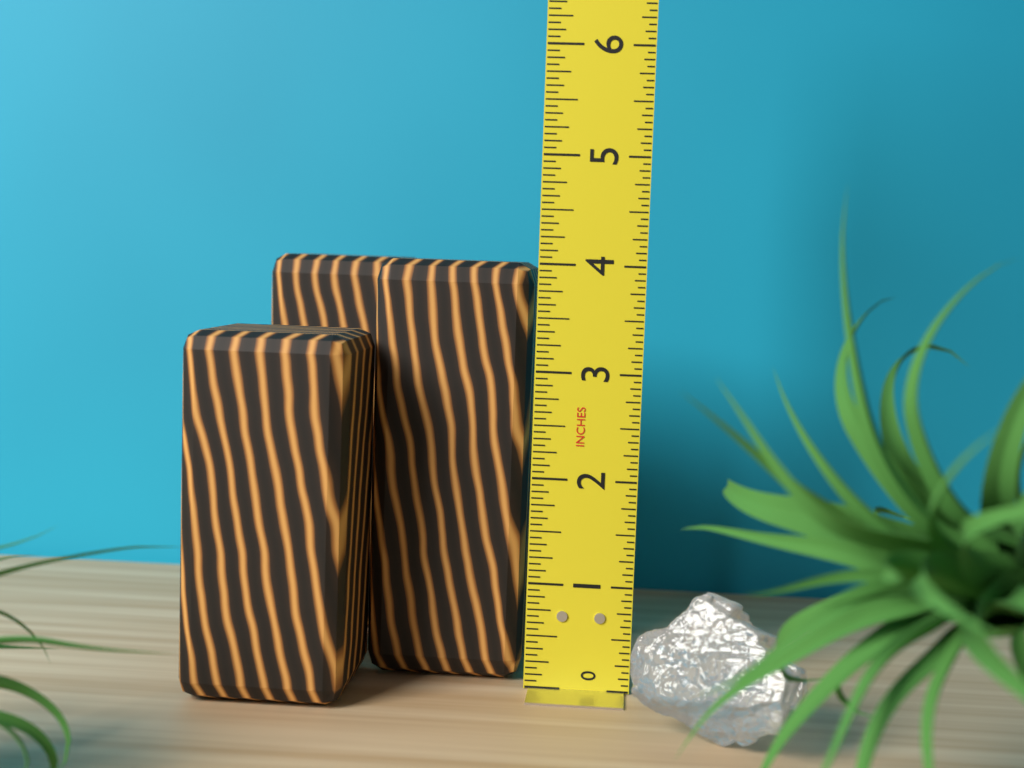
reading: 4.0000 in
